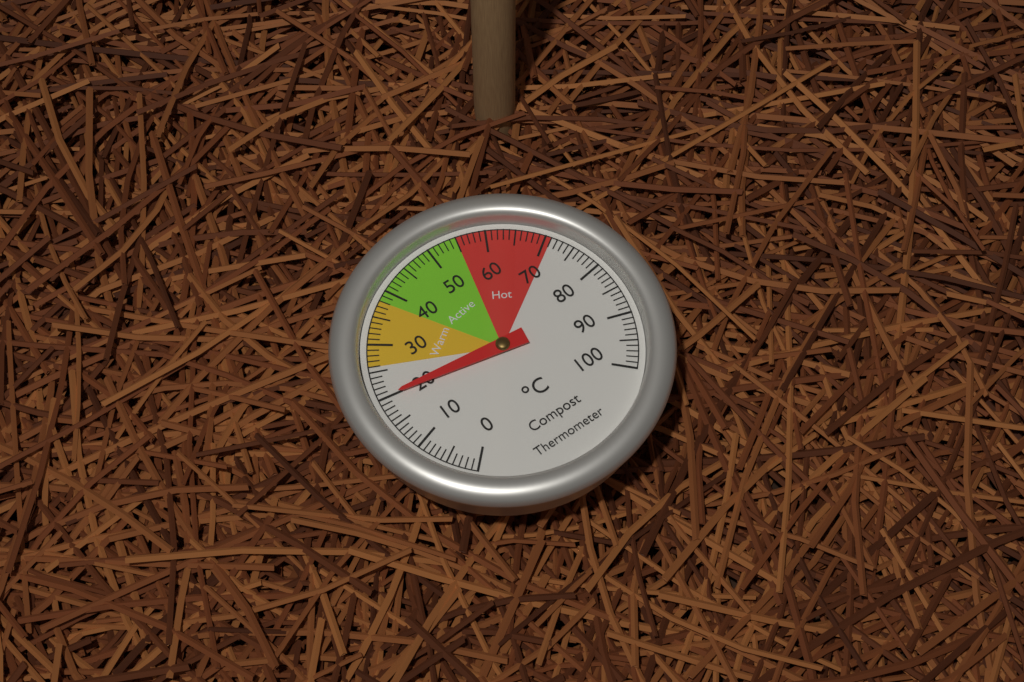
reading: 20 °C
